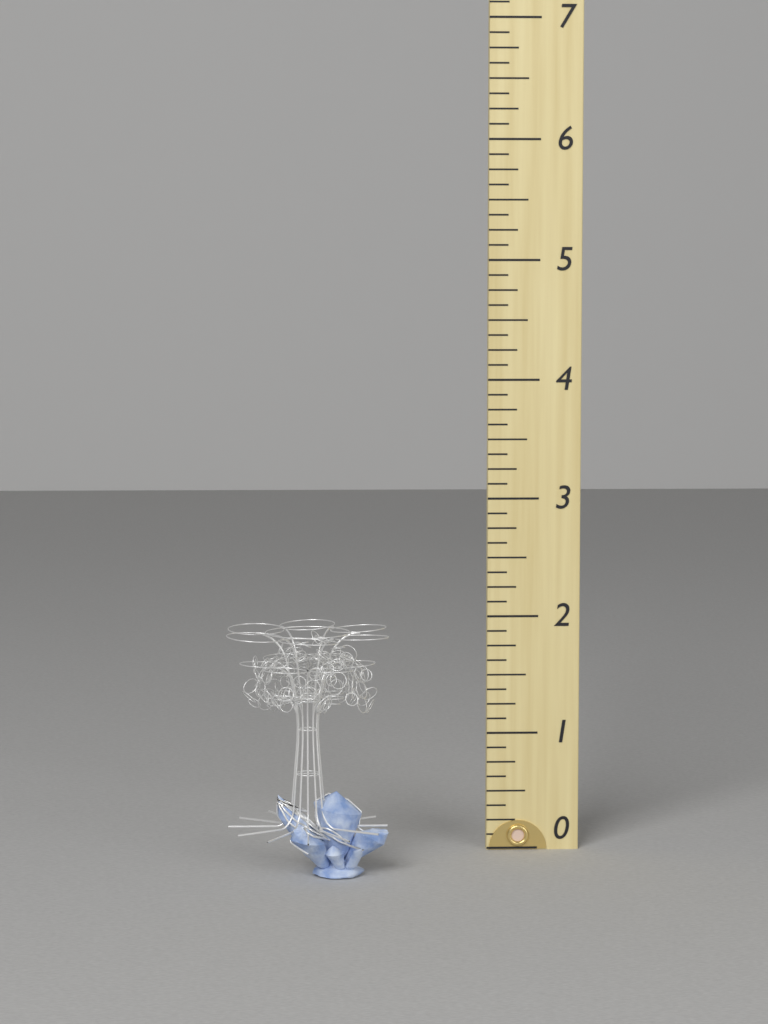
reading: 2.000 (no unit)
